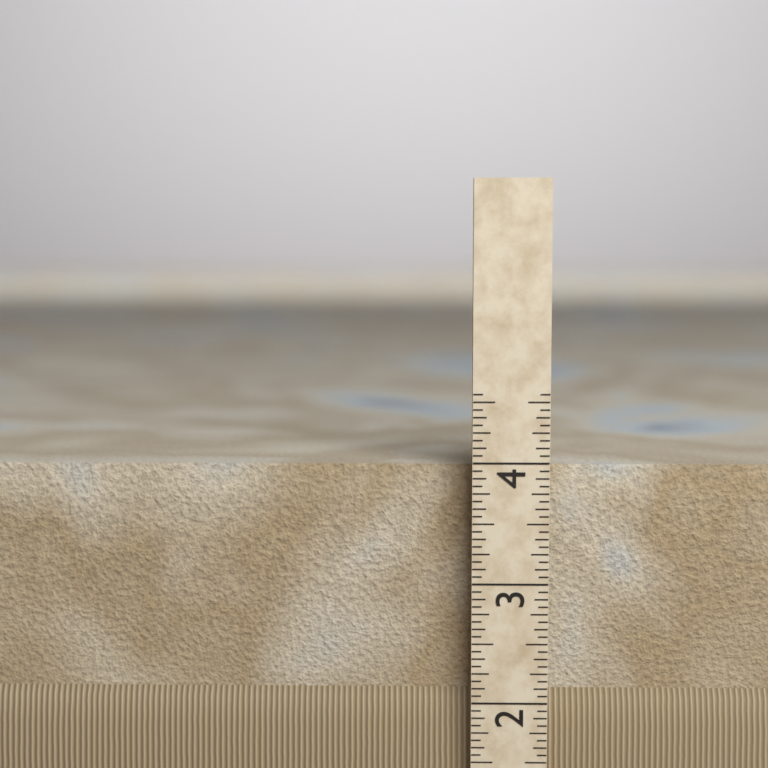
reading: 3.9375 (no unit)
